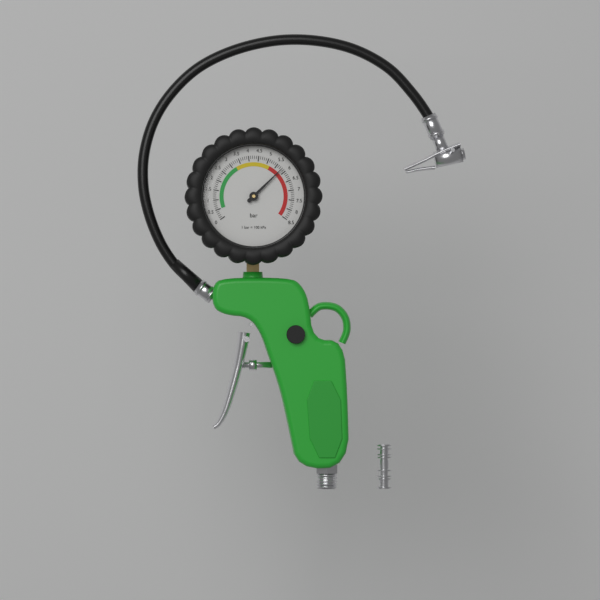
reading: 5.8 bar
